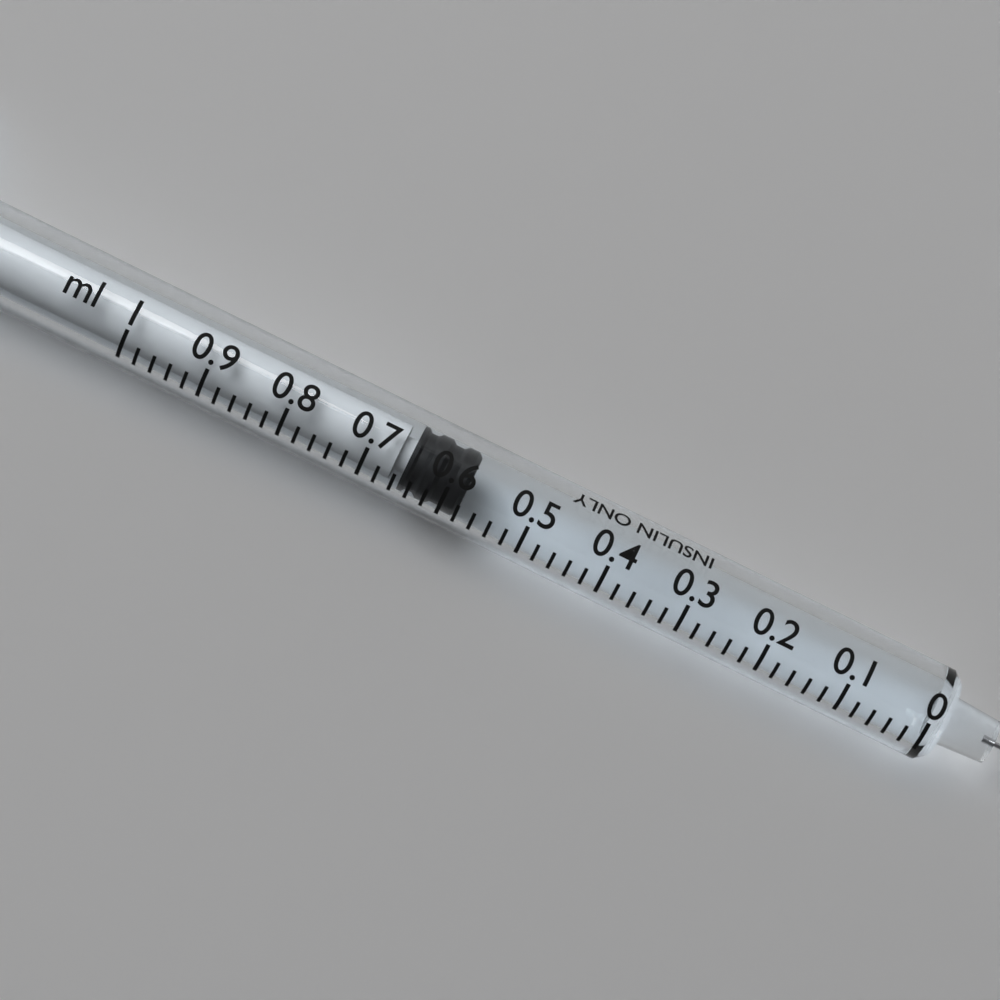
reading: 0.58 ml
